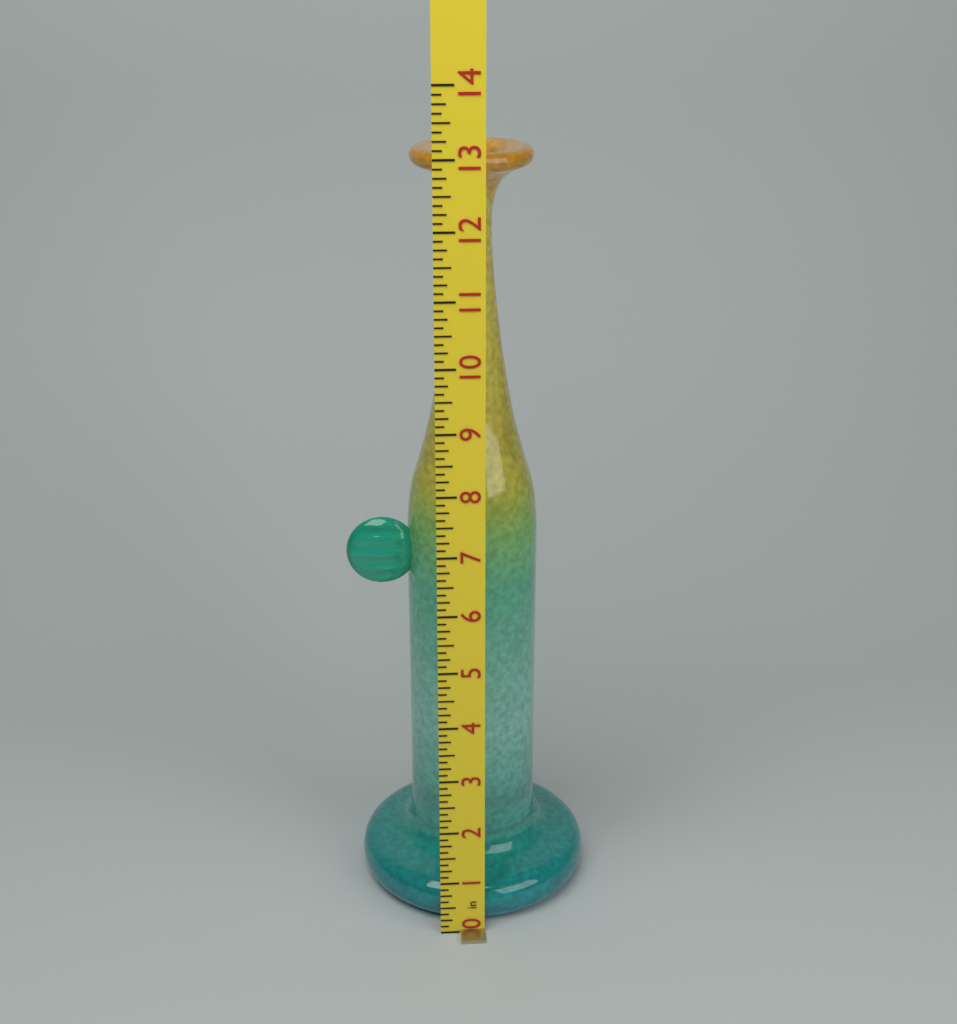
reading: 12.875 in
